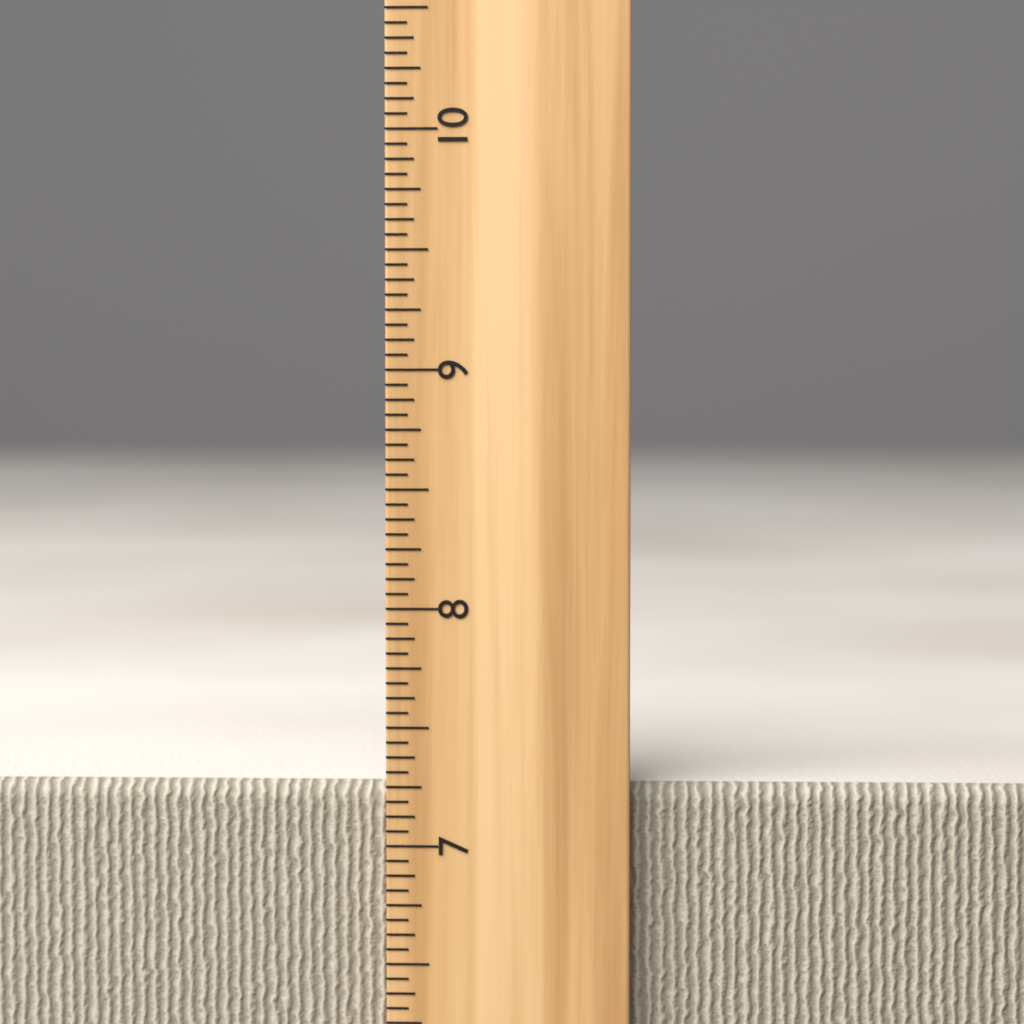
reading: 7.2500 inch
